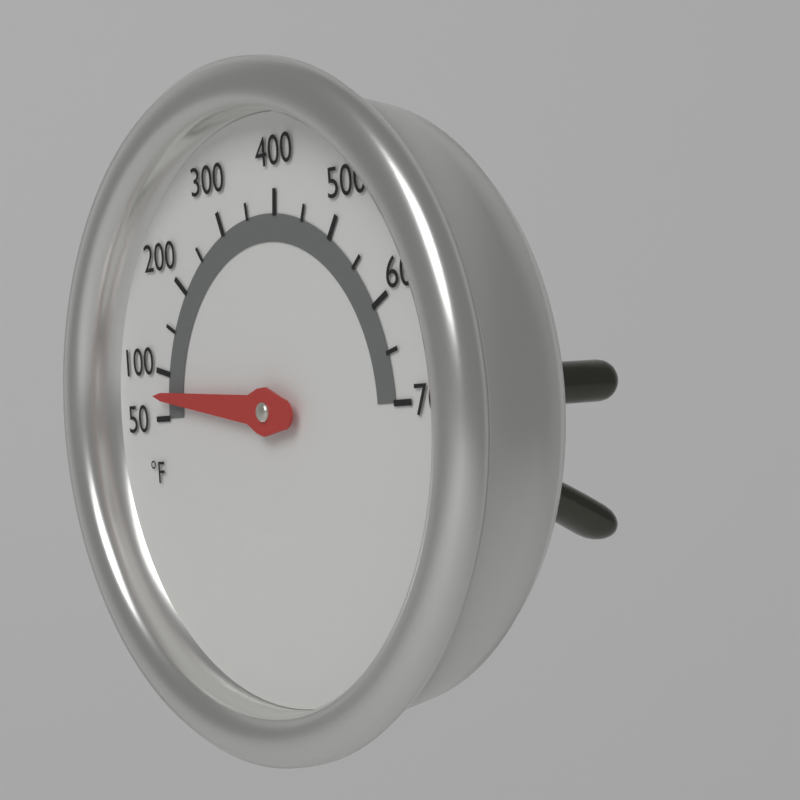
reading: 75 °F
